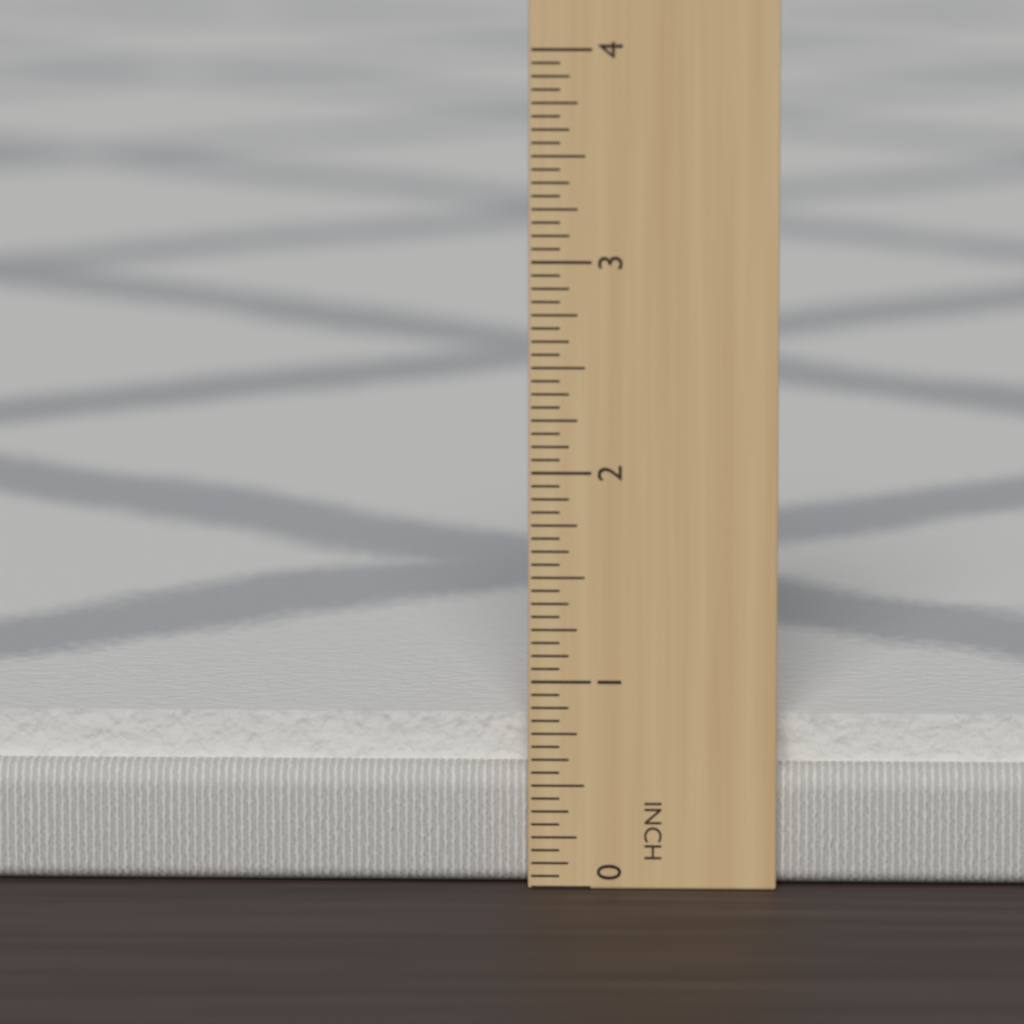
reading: 0.8125 in
